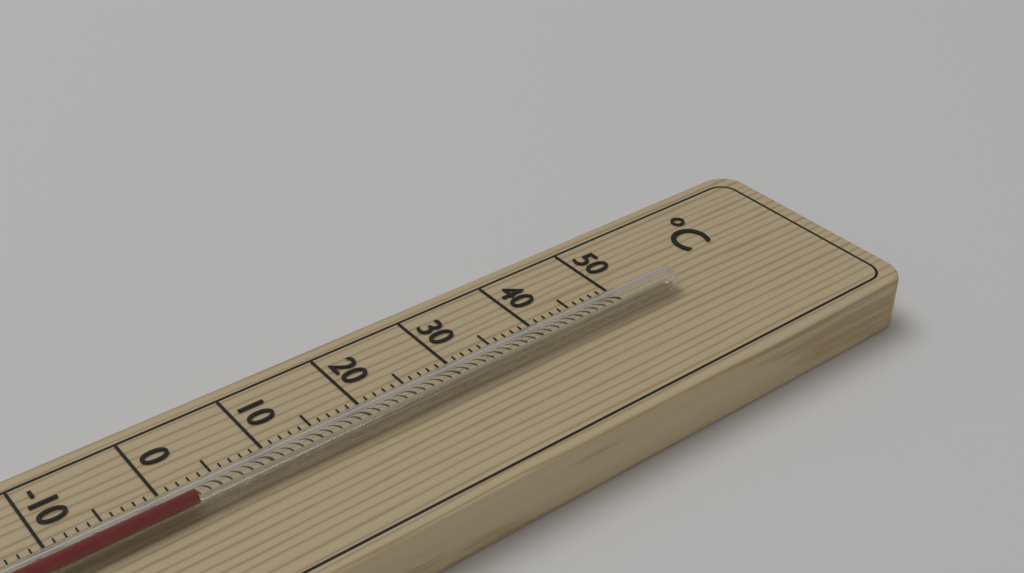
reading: 2 °C
